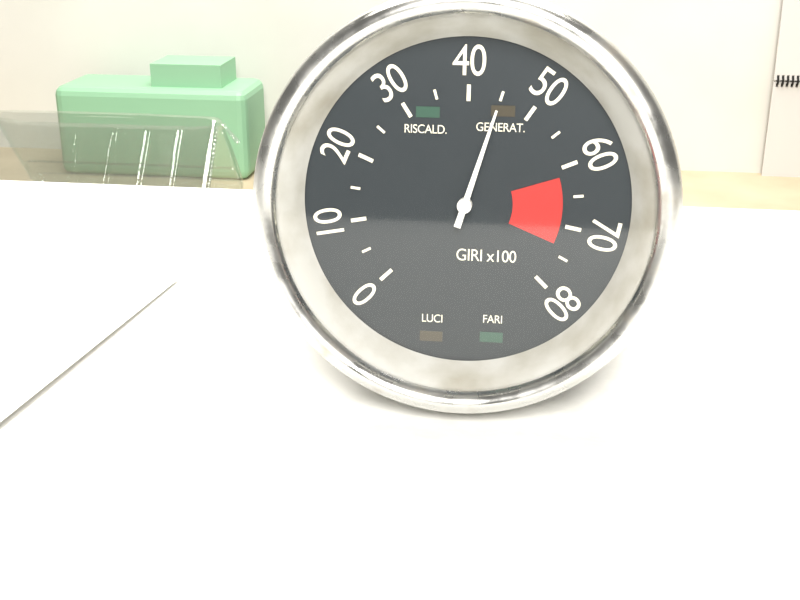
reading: 4500 giri
